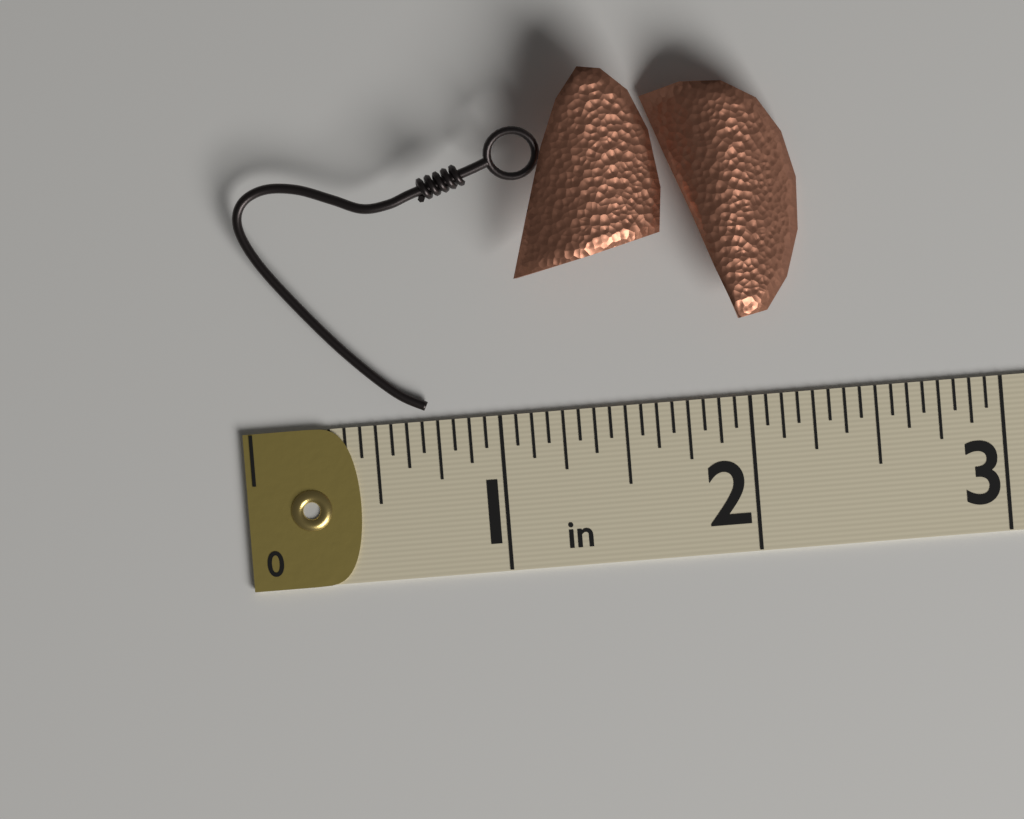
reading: 2.2500 in
